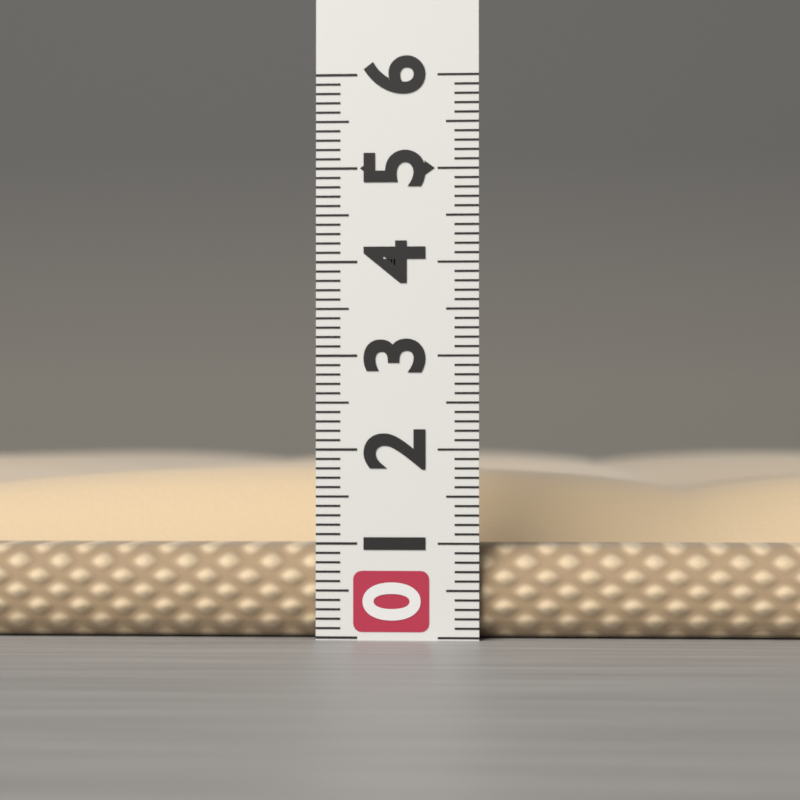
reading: 1.8 (no unit)
